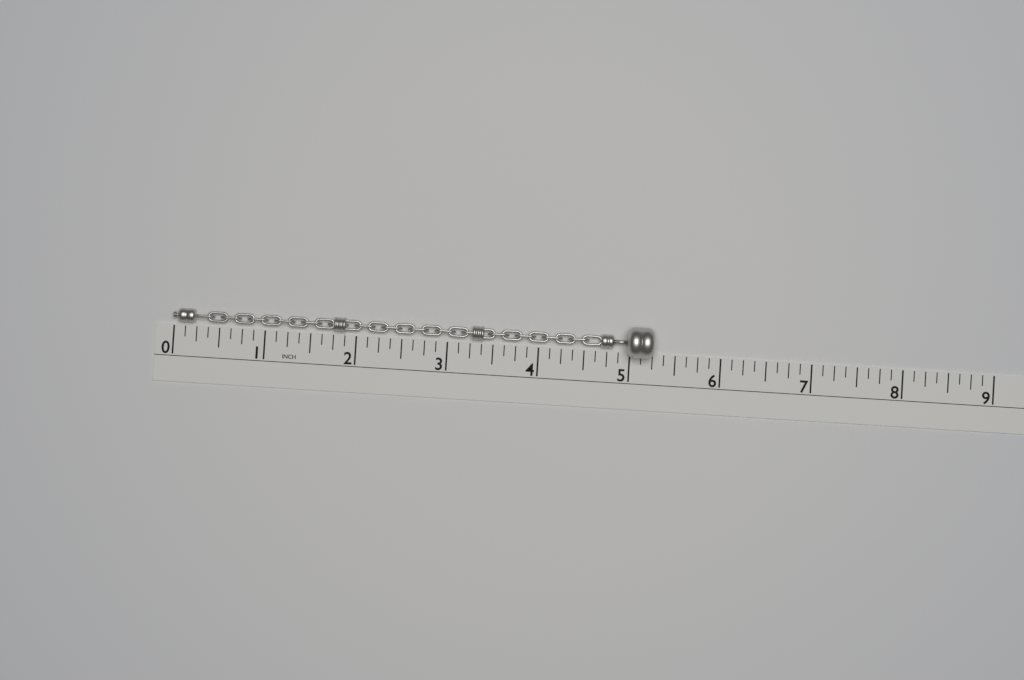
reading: 5.250 in
